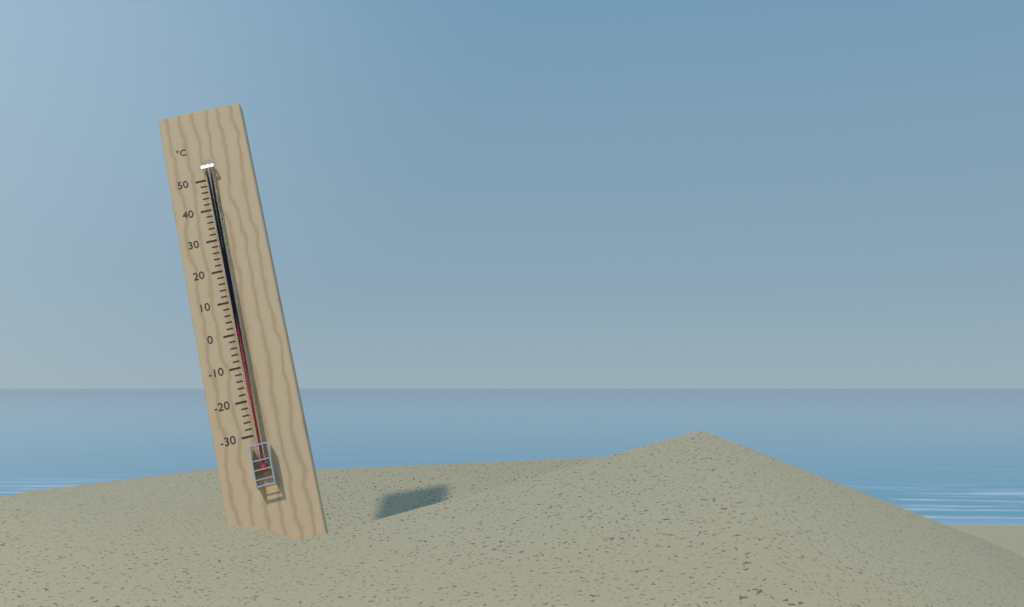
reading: 10 °C
